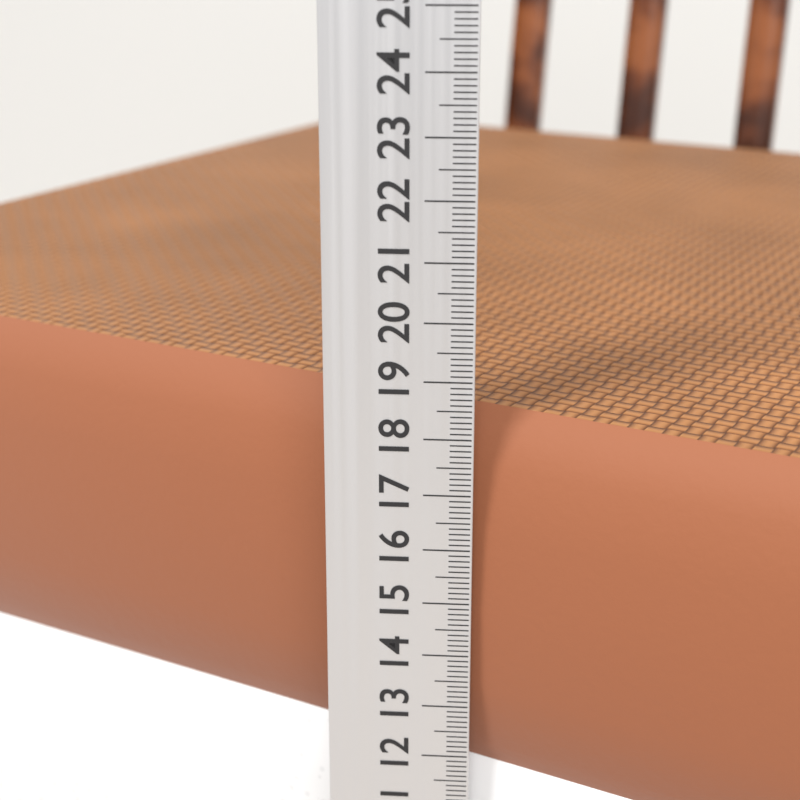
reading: 18.3 cm
